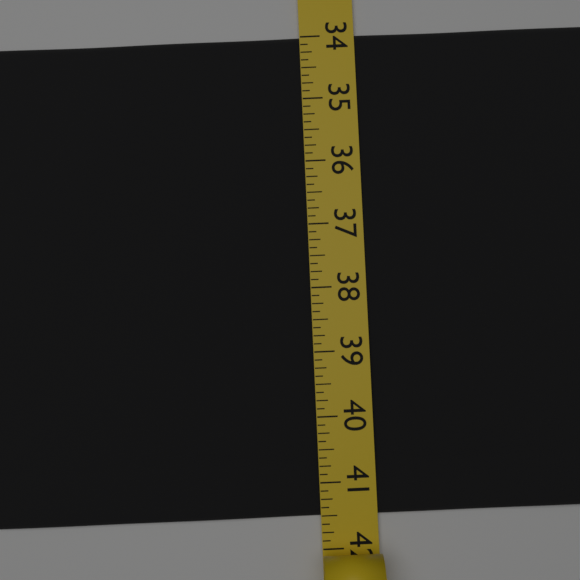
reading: 41.500 (no unit)
